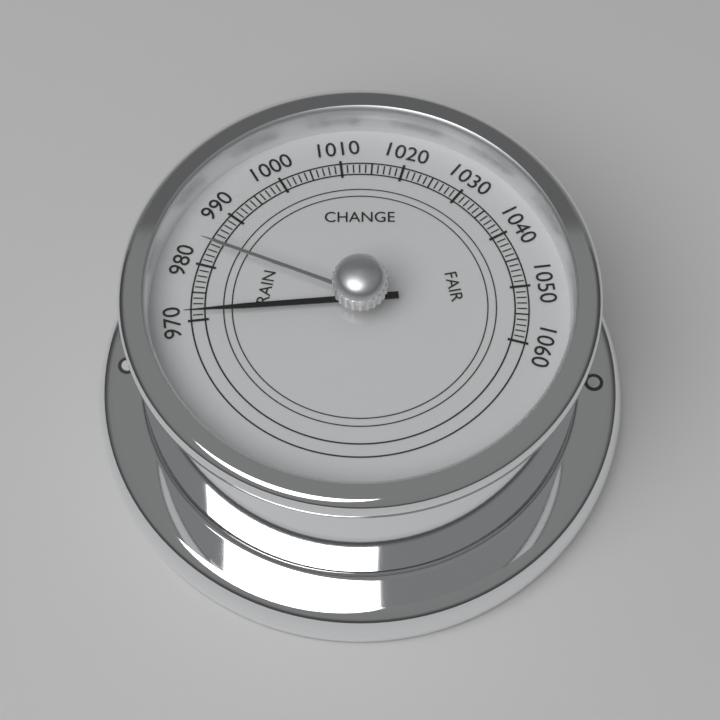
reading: 971 (no unit)
